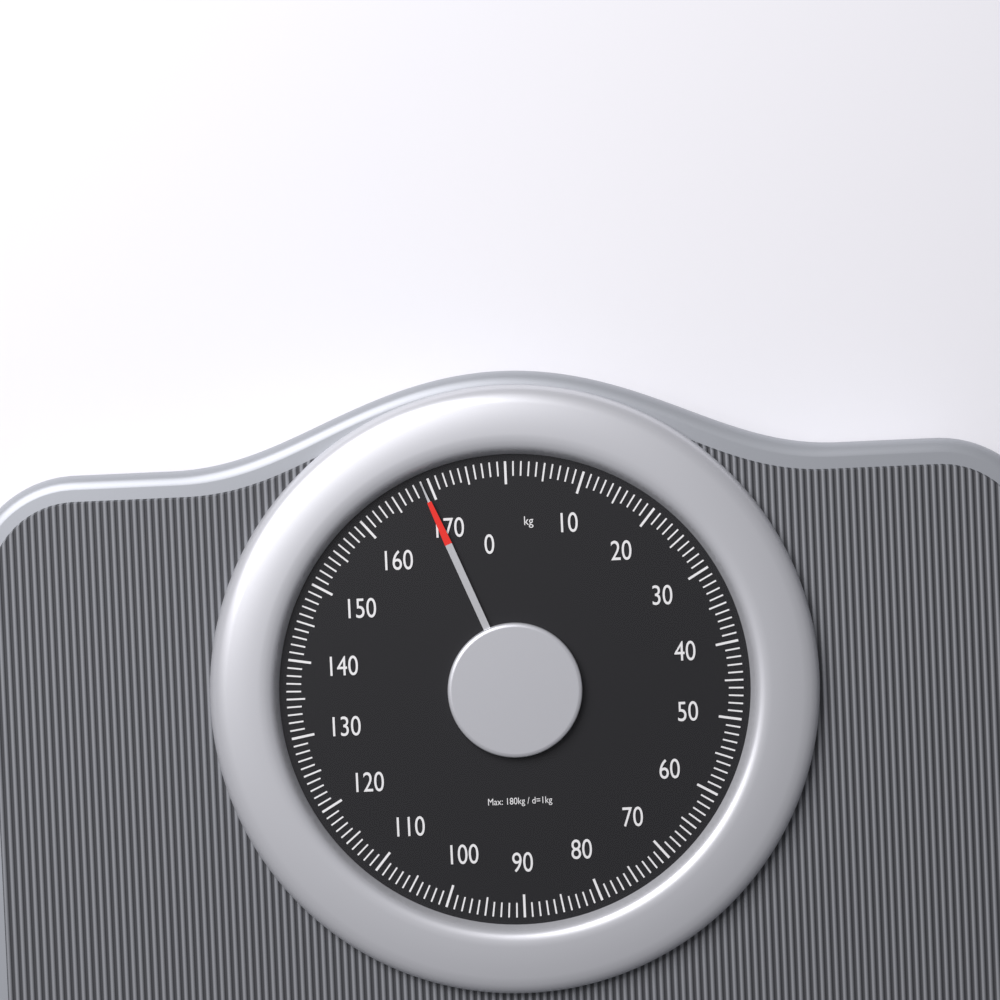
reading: 169 kg
